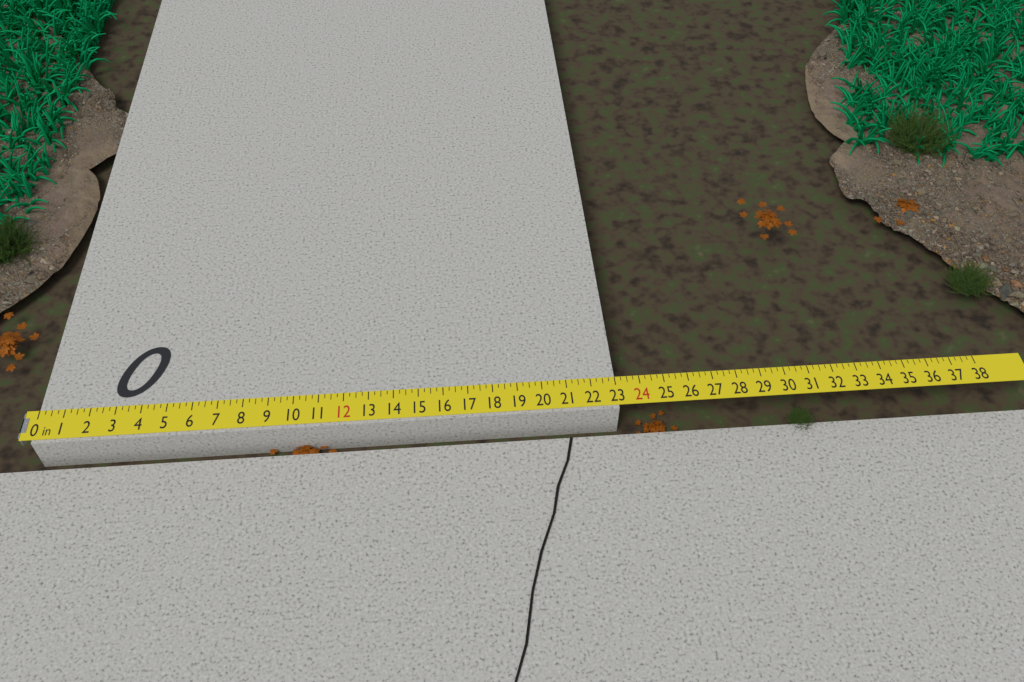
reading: 23.00 in
